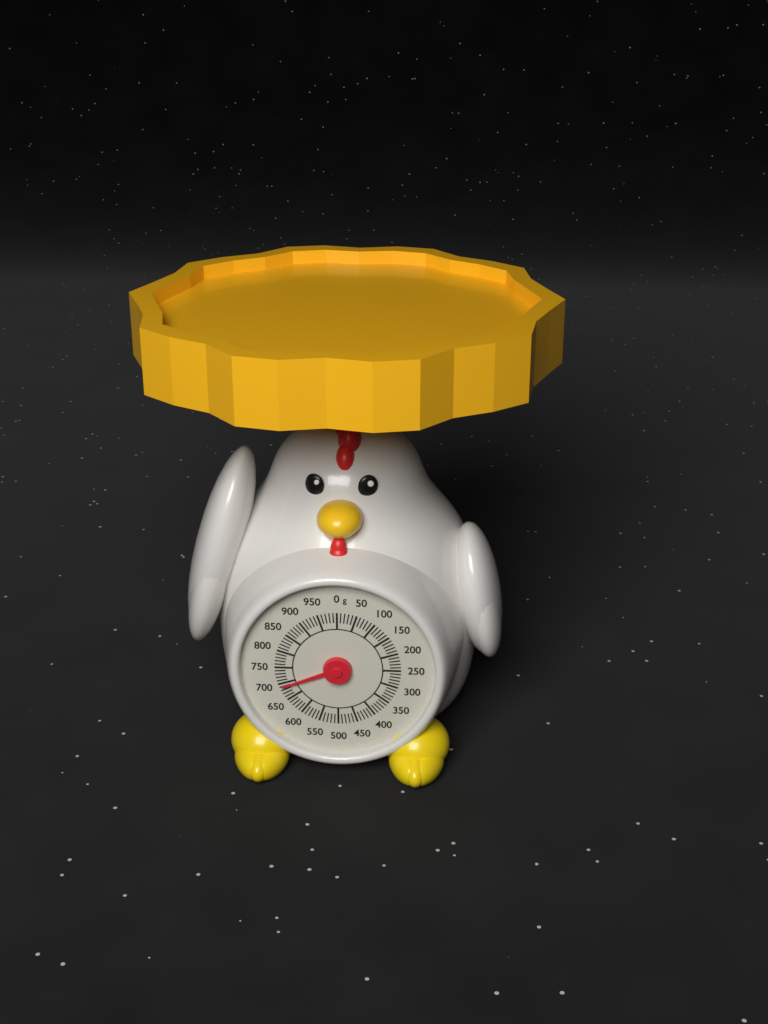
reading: 690 g
